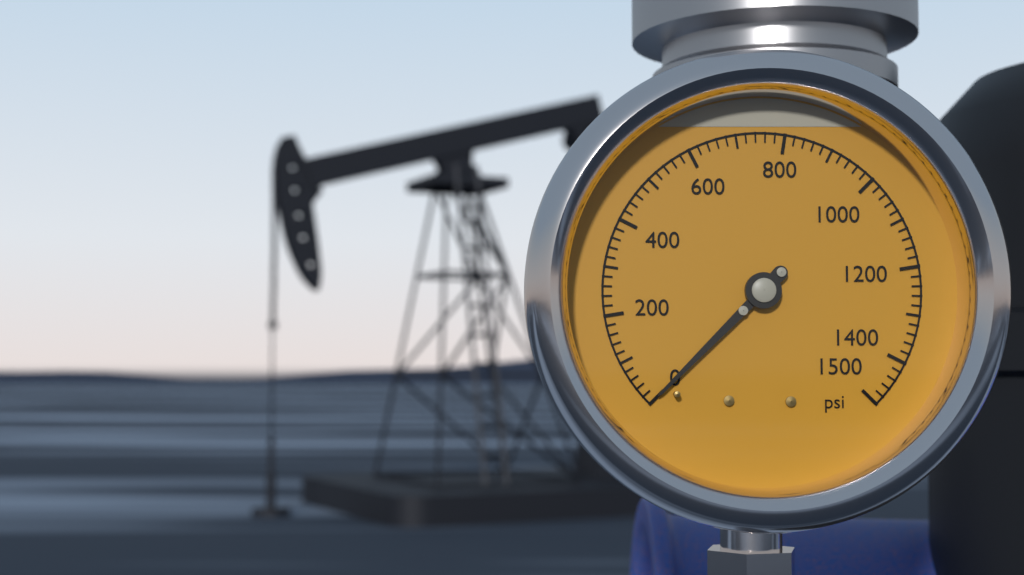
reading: 0 psi
